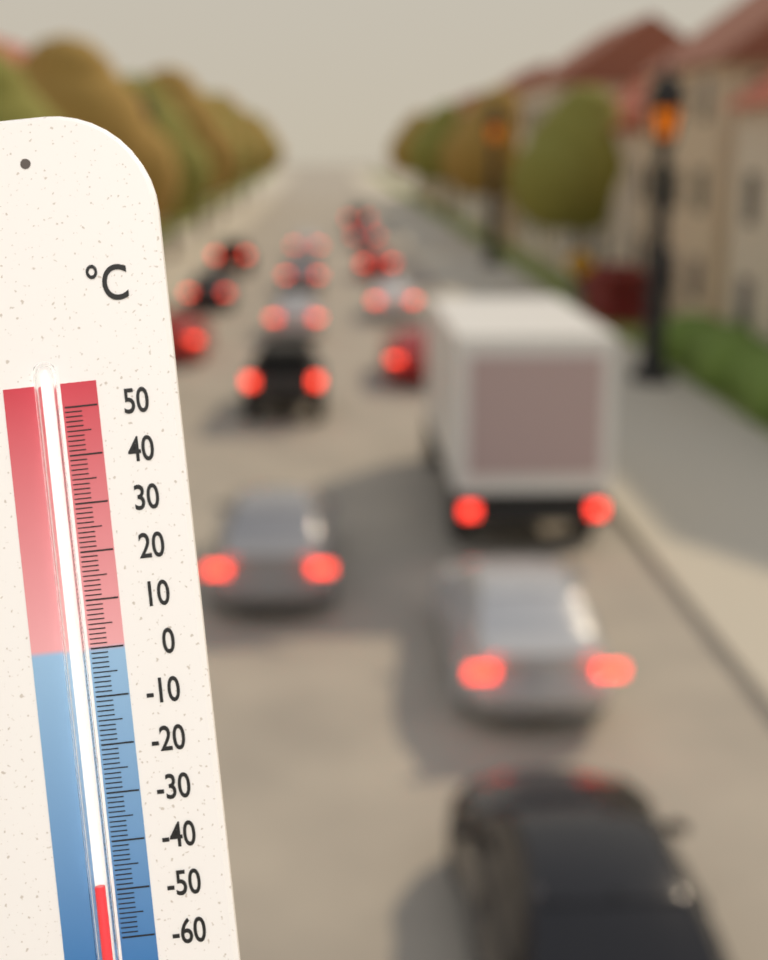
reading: -48 °C
